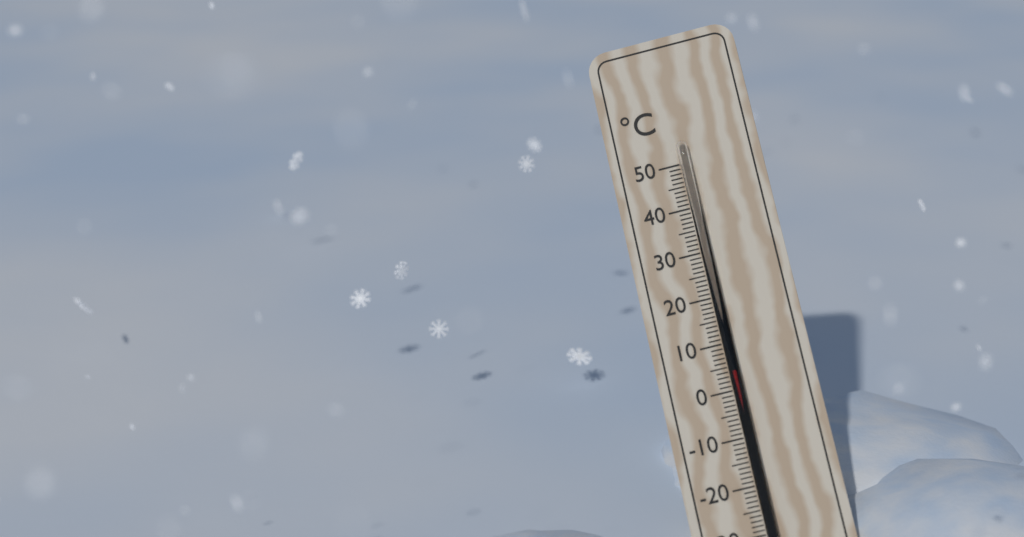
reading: 4 °C
